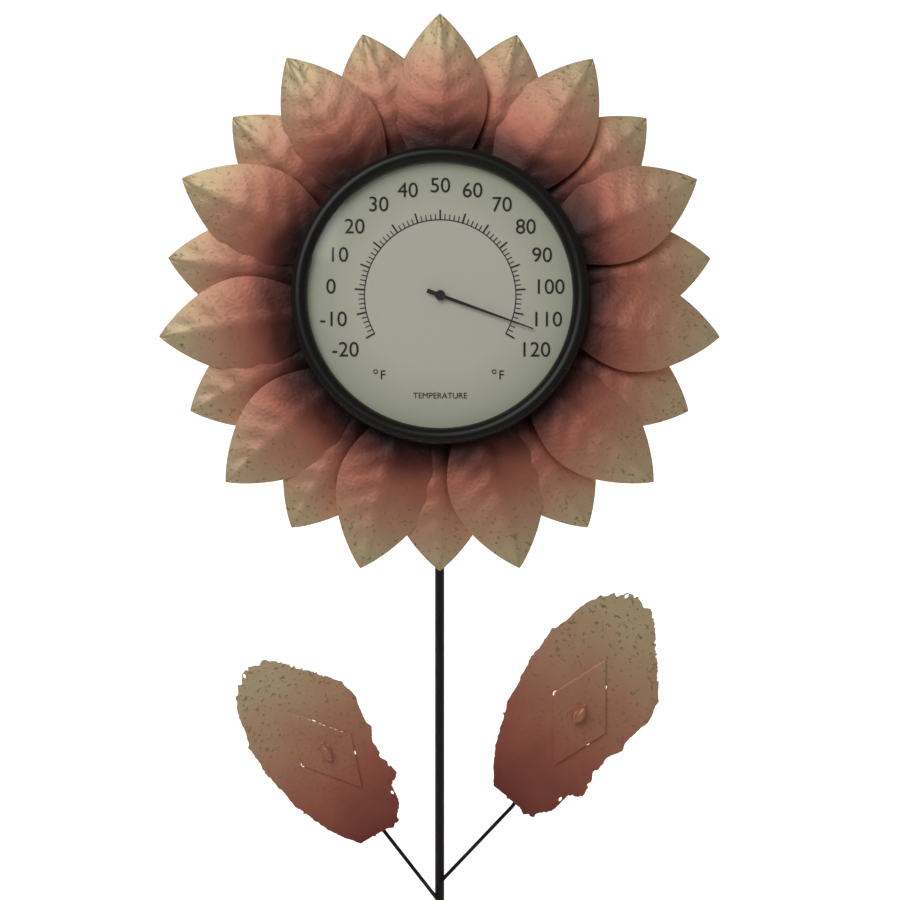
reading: 114 °F
